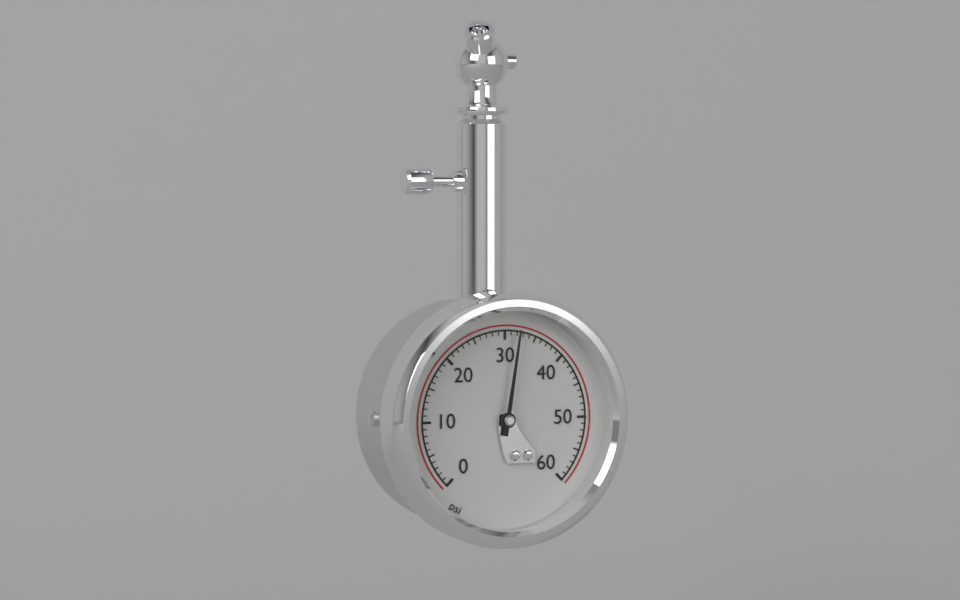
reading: 32 psi
